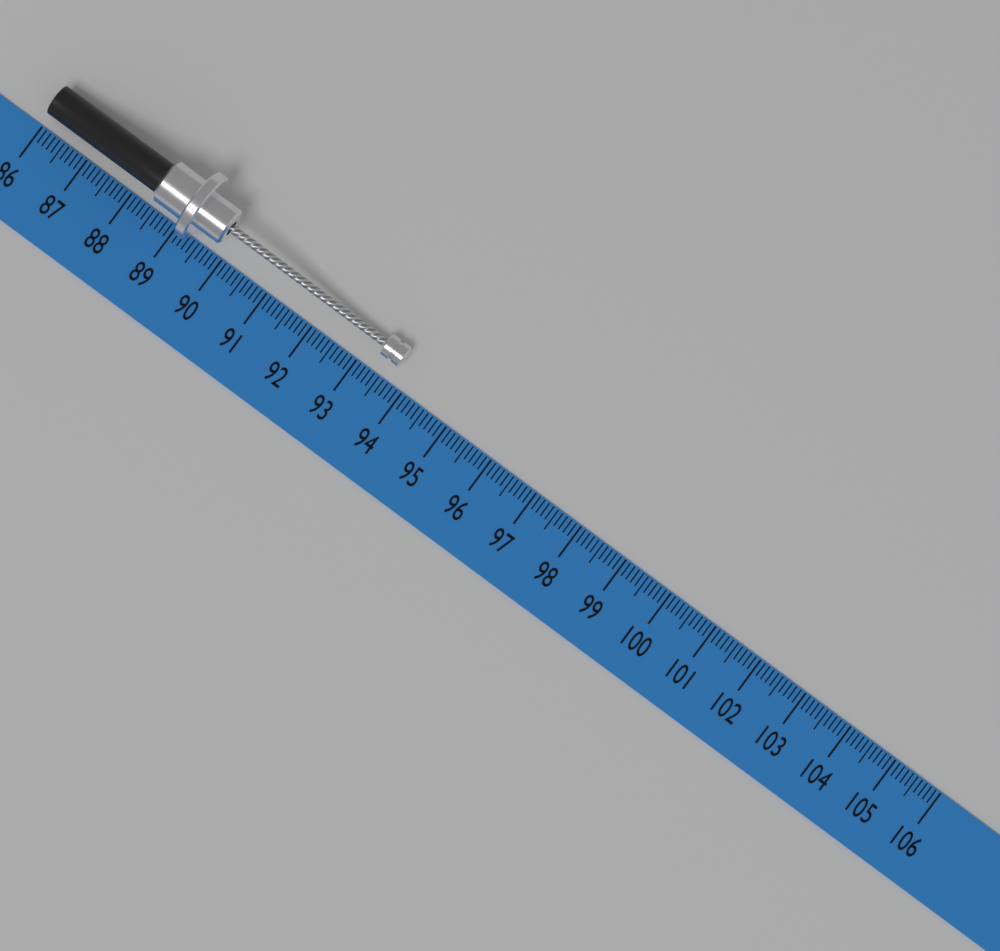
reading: 93.7 (no unit)
